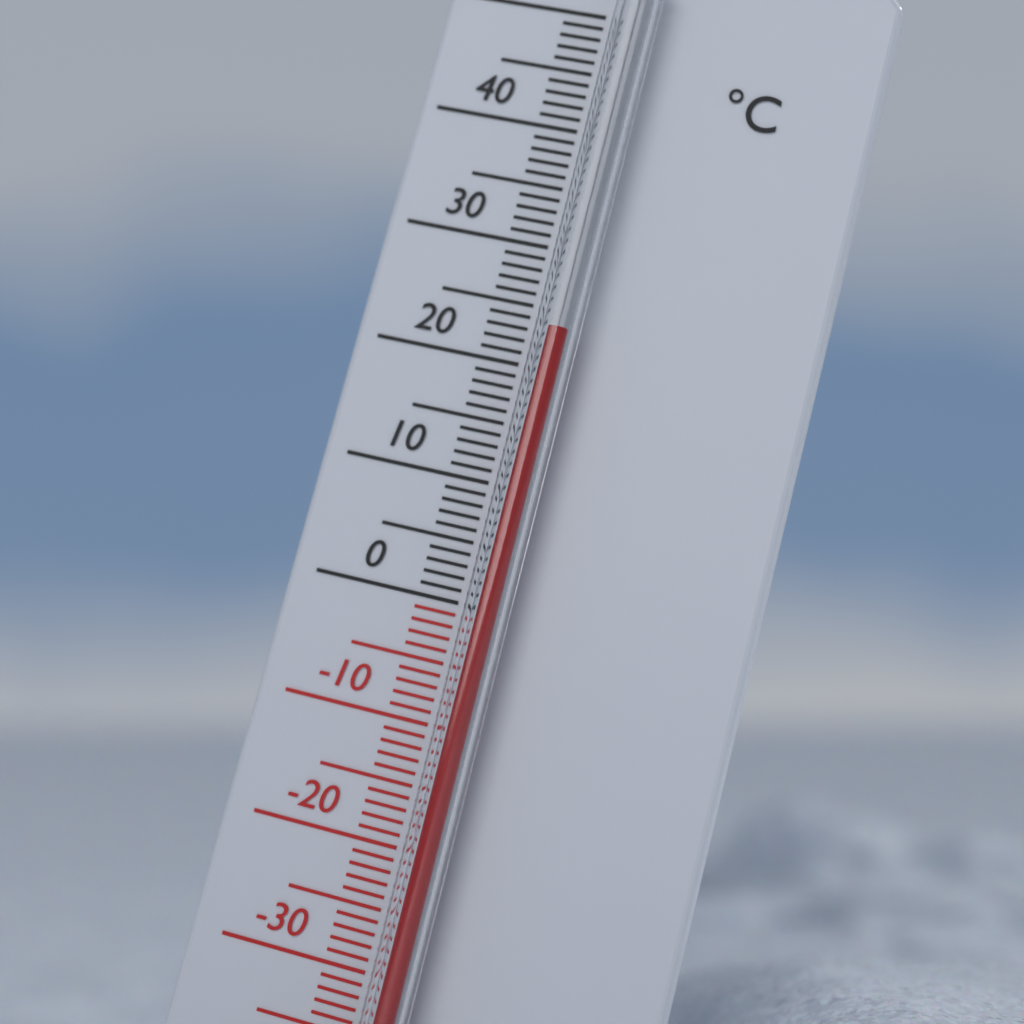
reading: 23 °C
